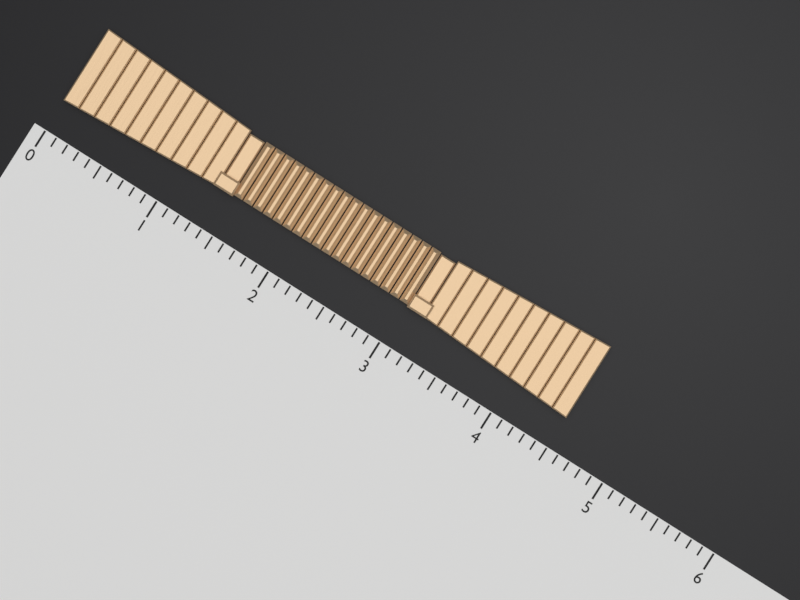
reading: 4.5 (no unit)
